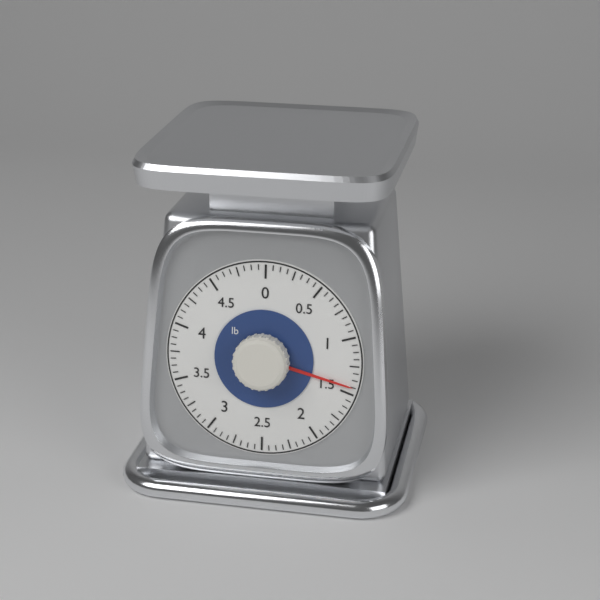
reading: 1.4375 lb
